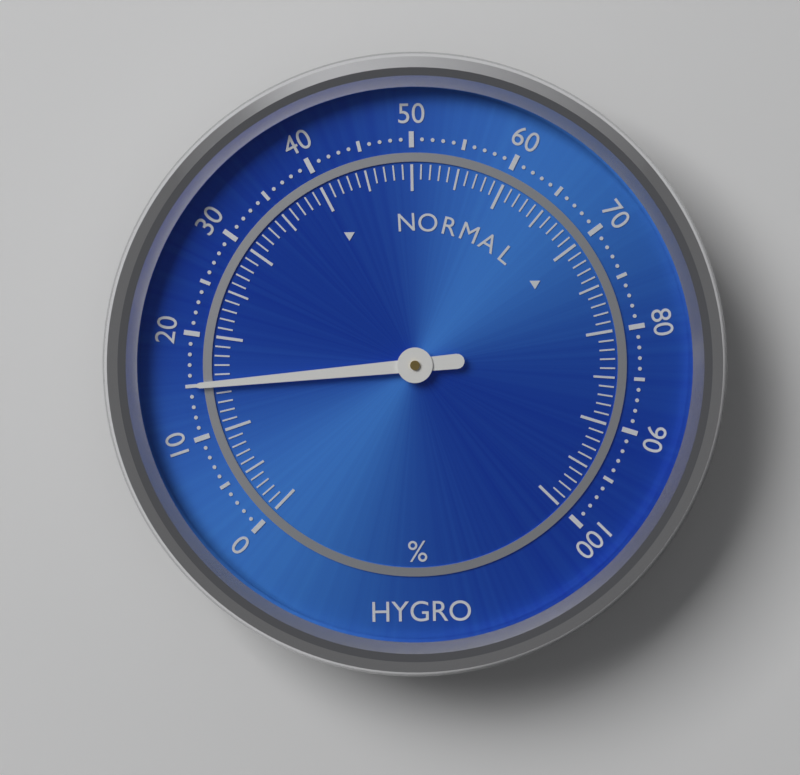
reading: 15 %
